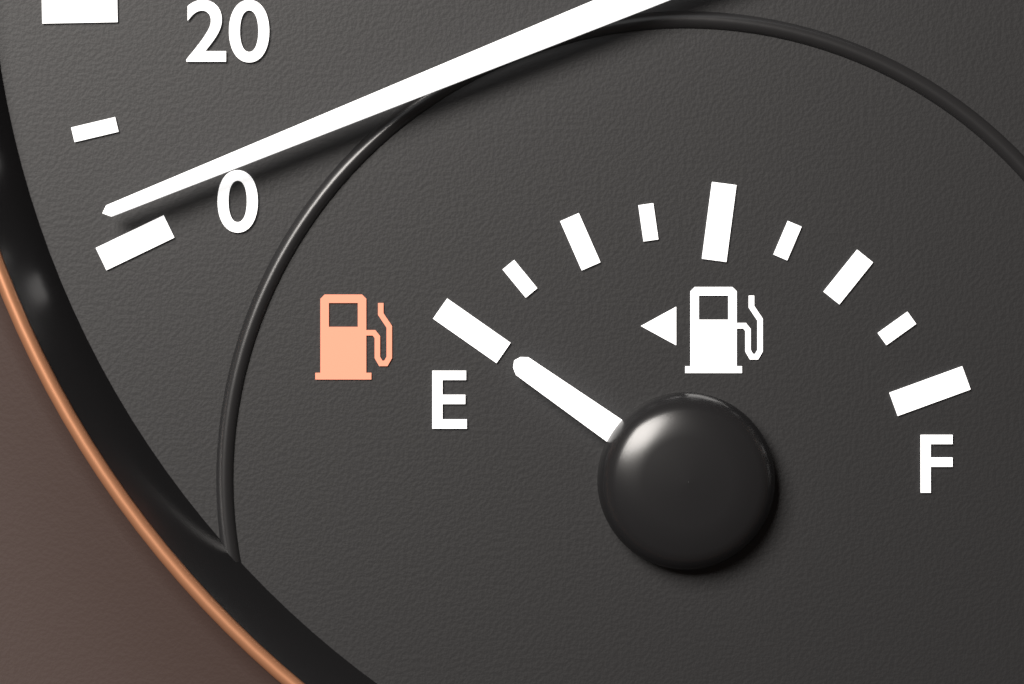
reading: 0.000 (no unit)
